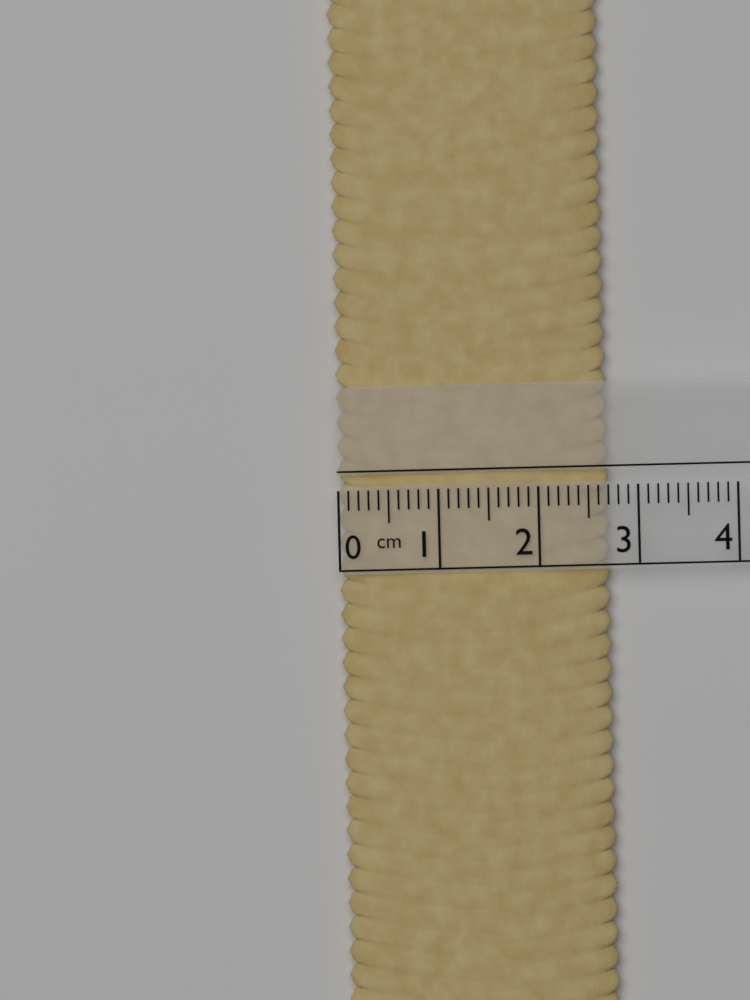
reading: 2.7 cm
